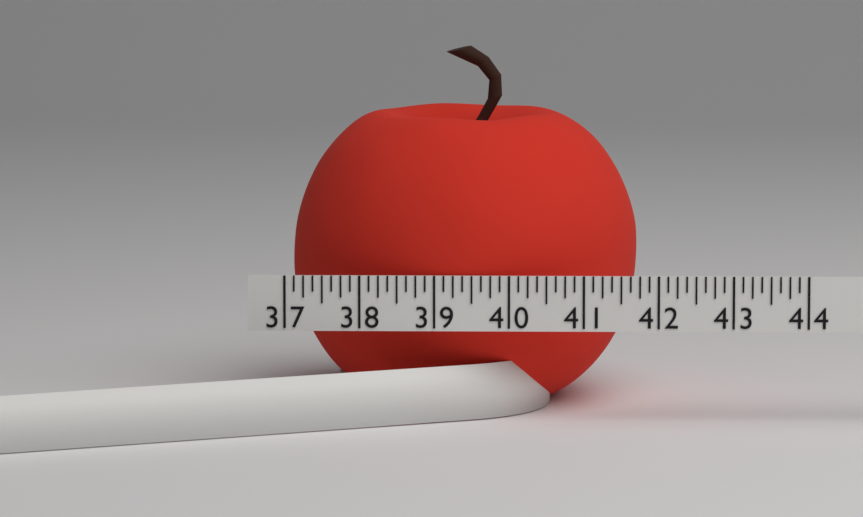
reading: 41.750 (no unit)
